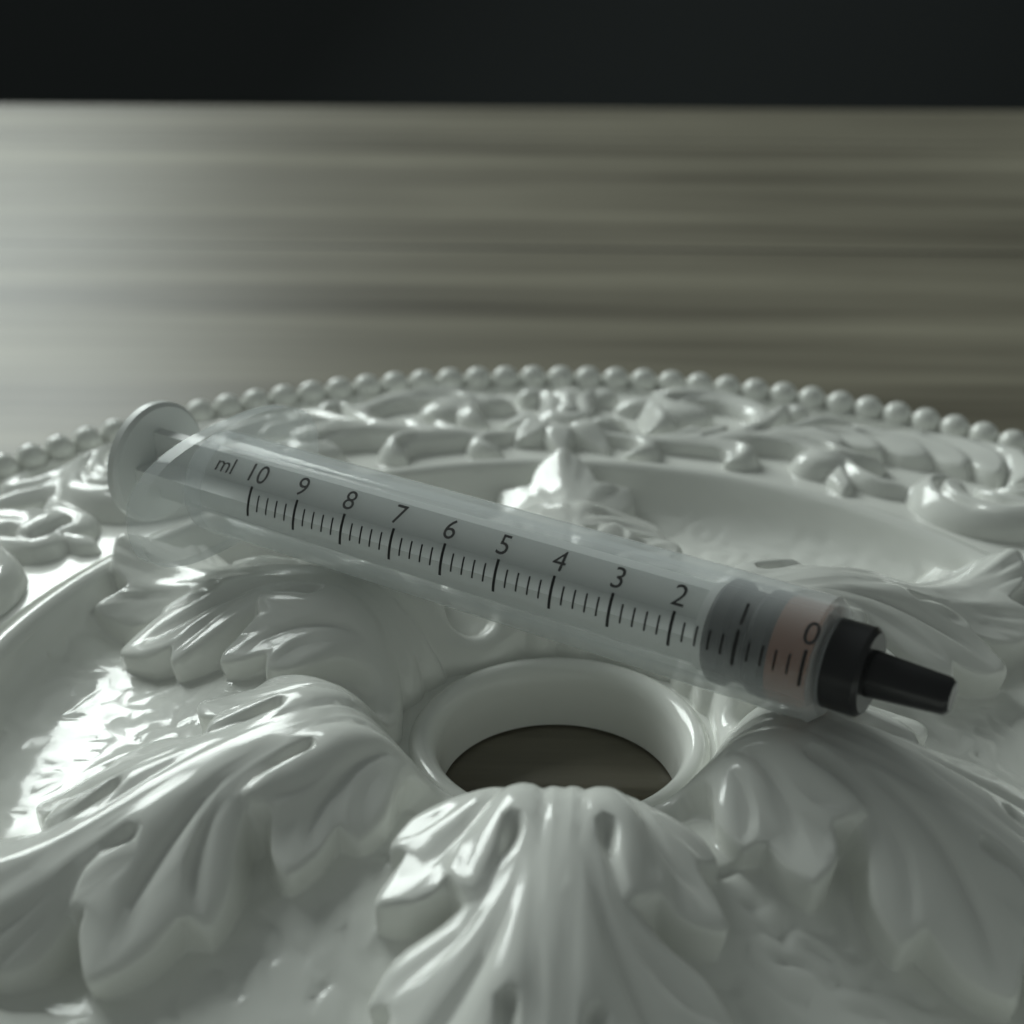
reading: 0.6 ml
